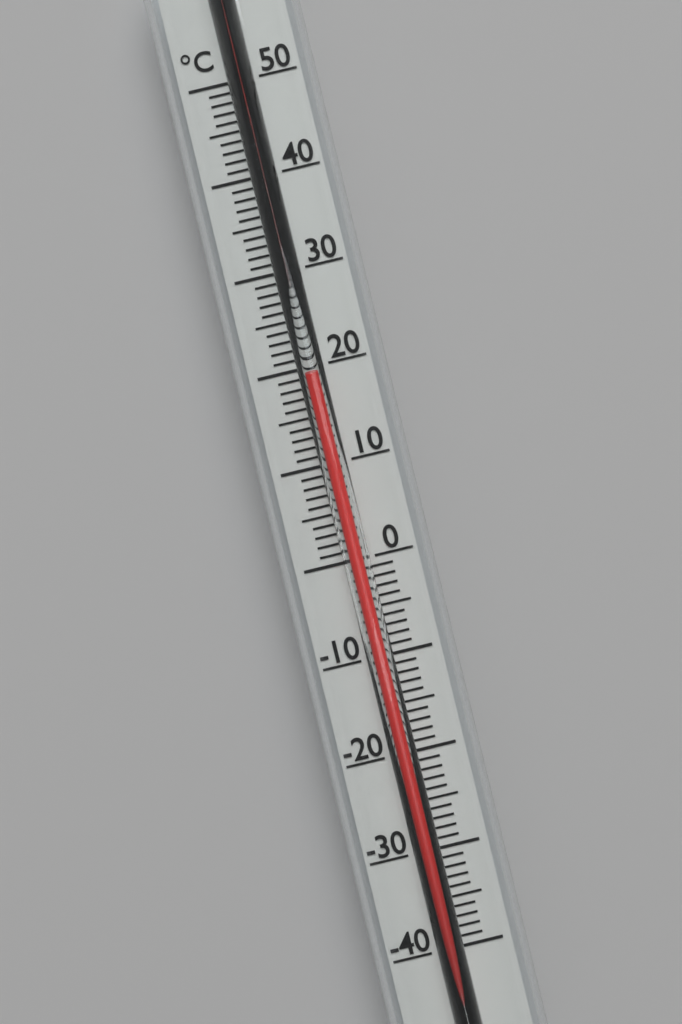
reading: 19 °C
